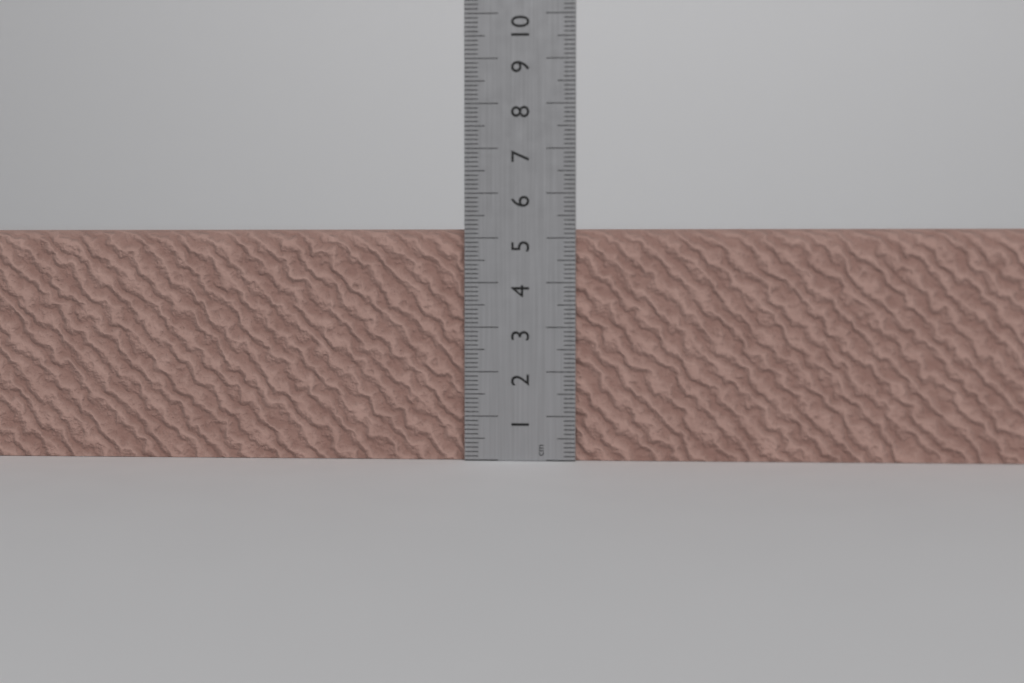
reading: 5.2 cm
